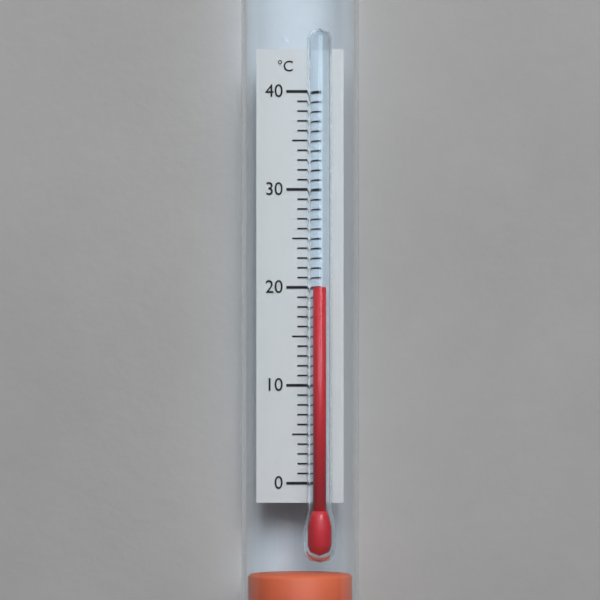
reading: 20 °C
